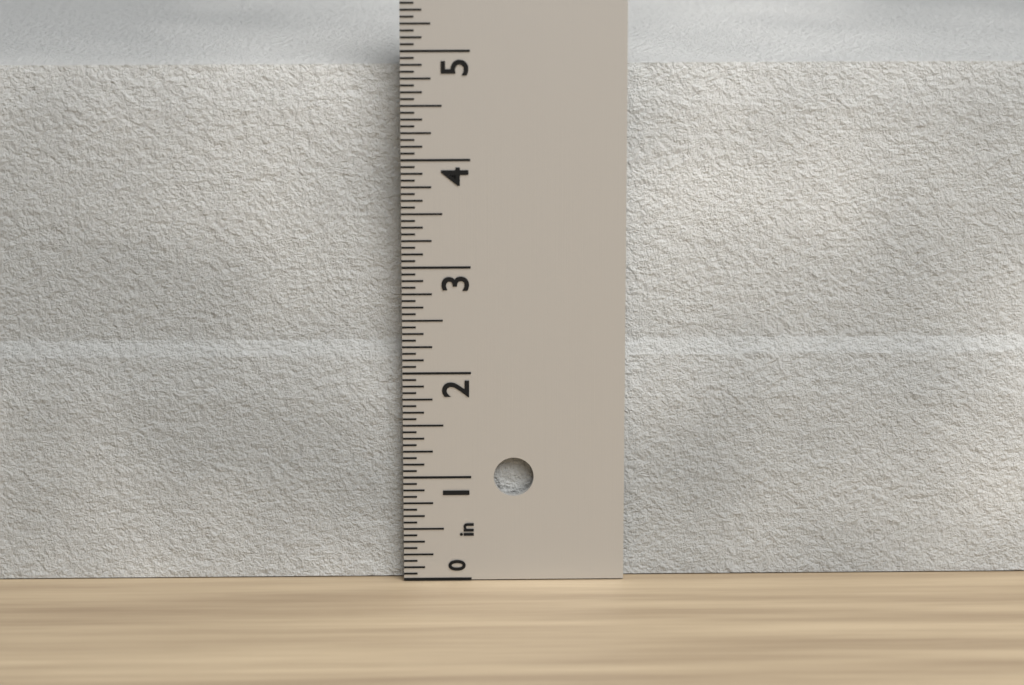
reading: 4.8125 in
